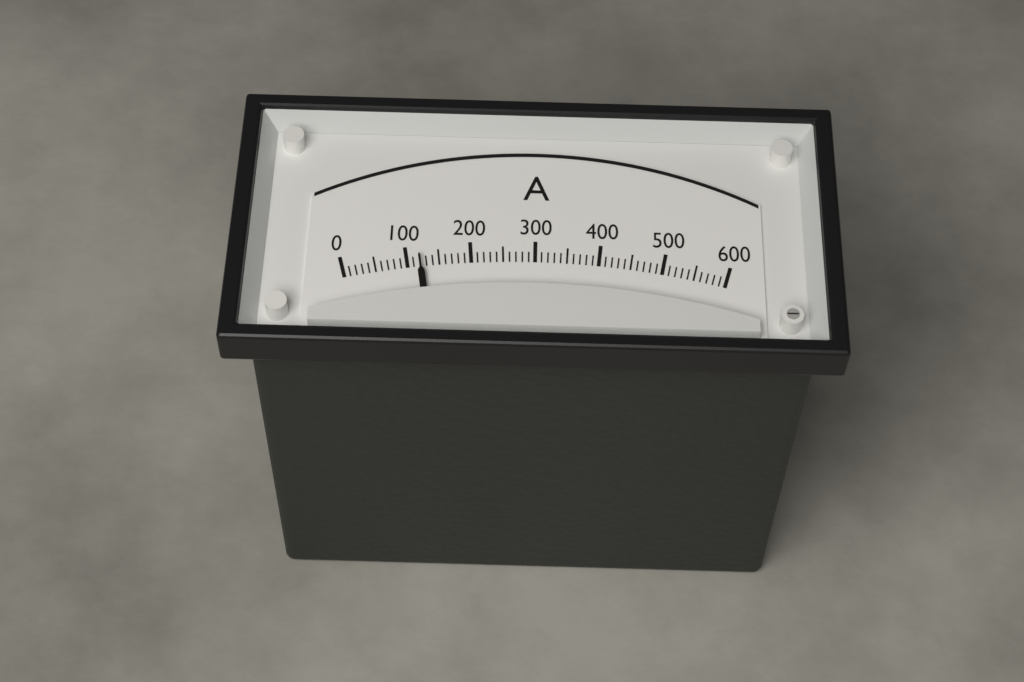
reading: 120 A
